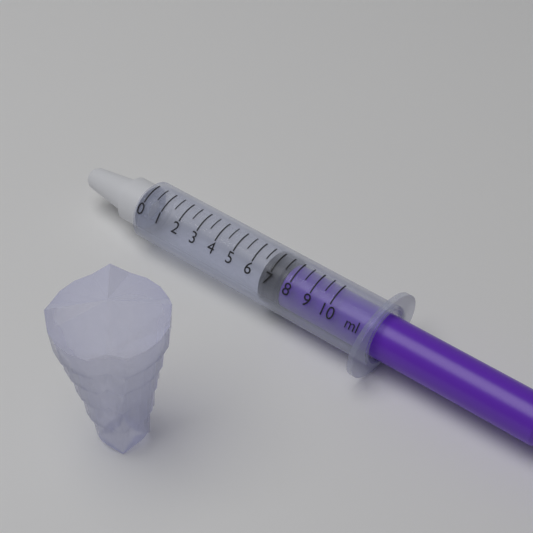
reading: 6.5 ml
